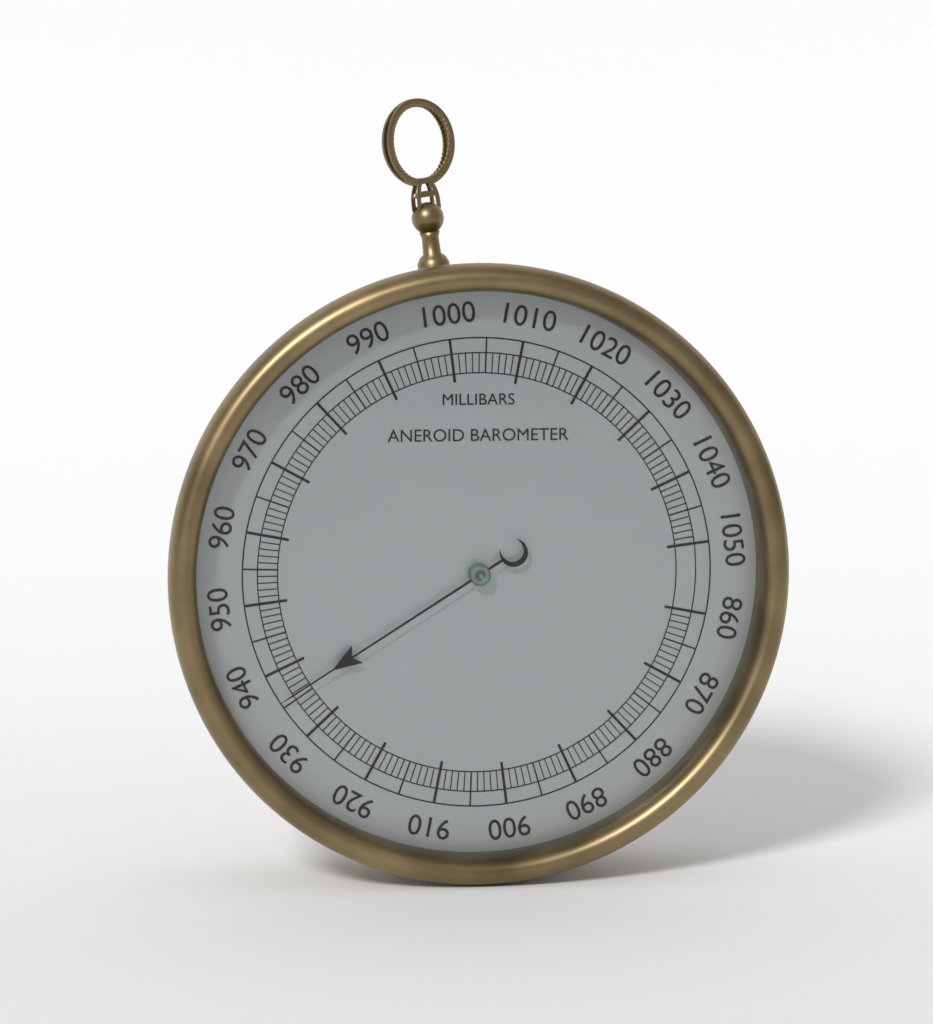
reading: 936 mbar
